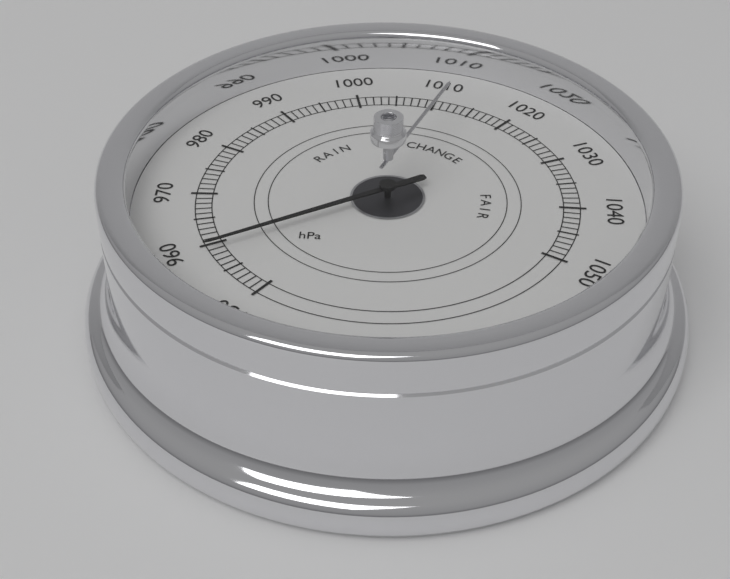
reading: 959 hPa
